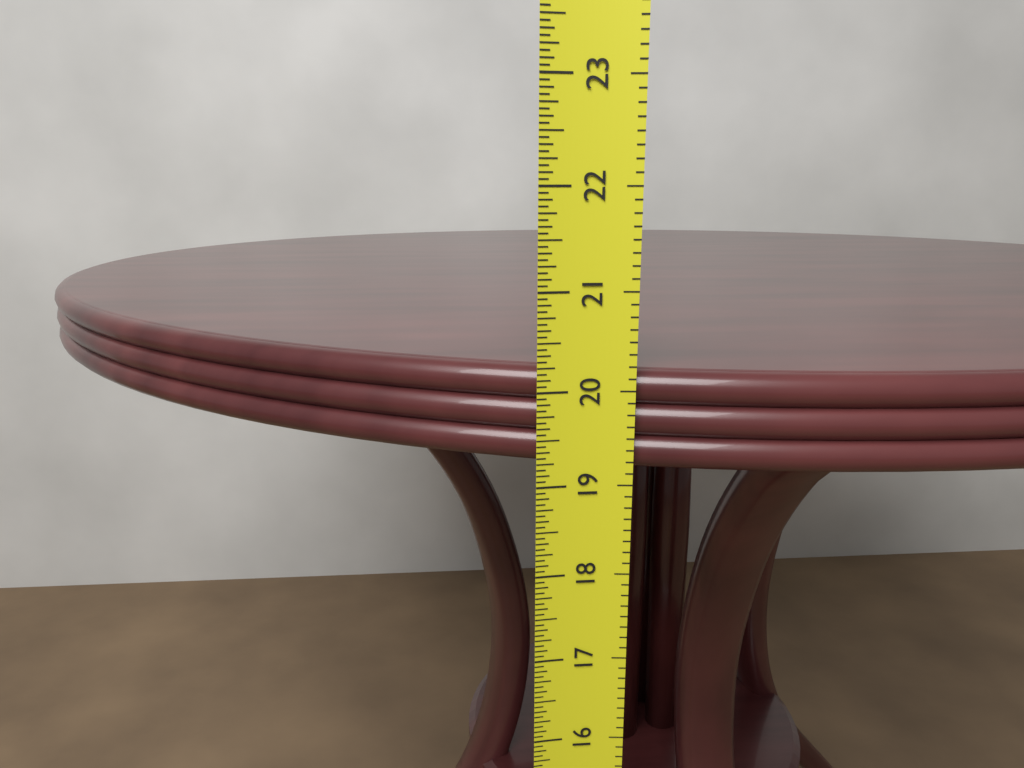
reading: 20.1875 in
